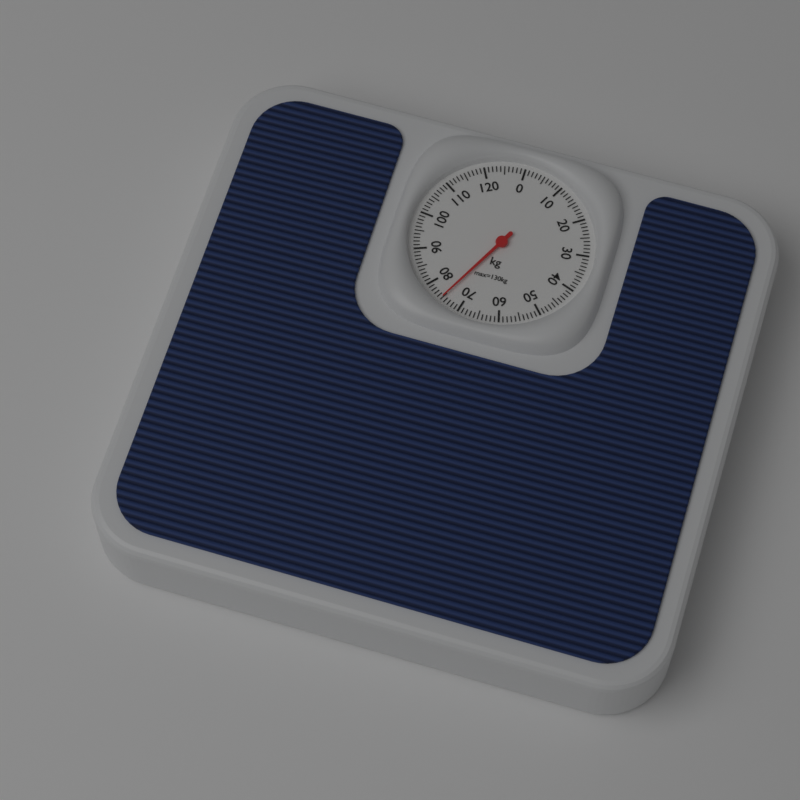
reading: 75 kg
